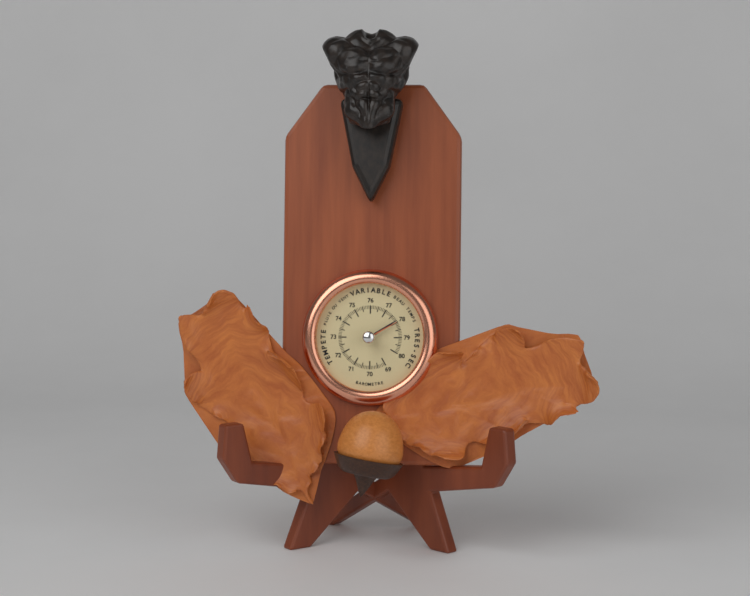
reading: 77.9 (no unit)
